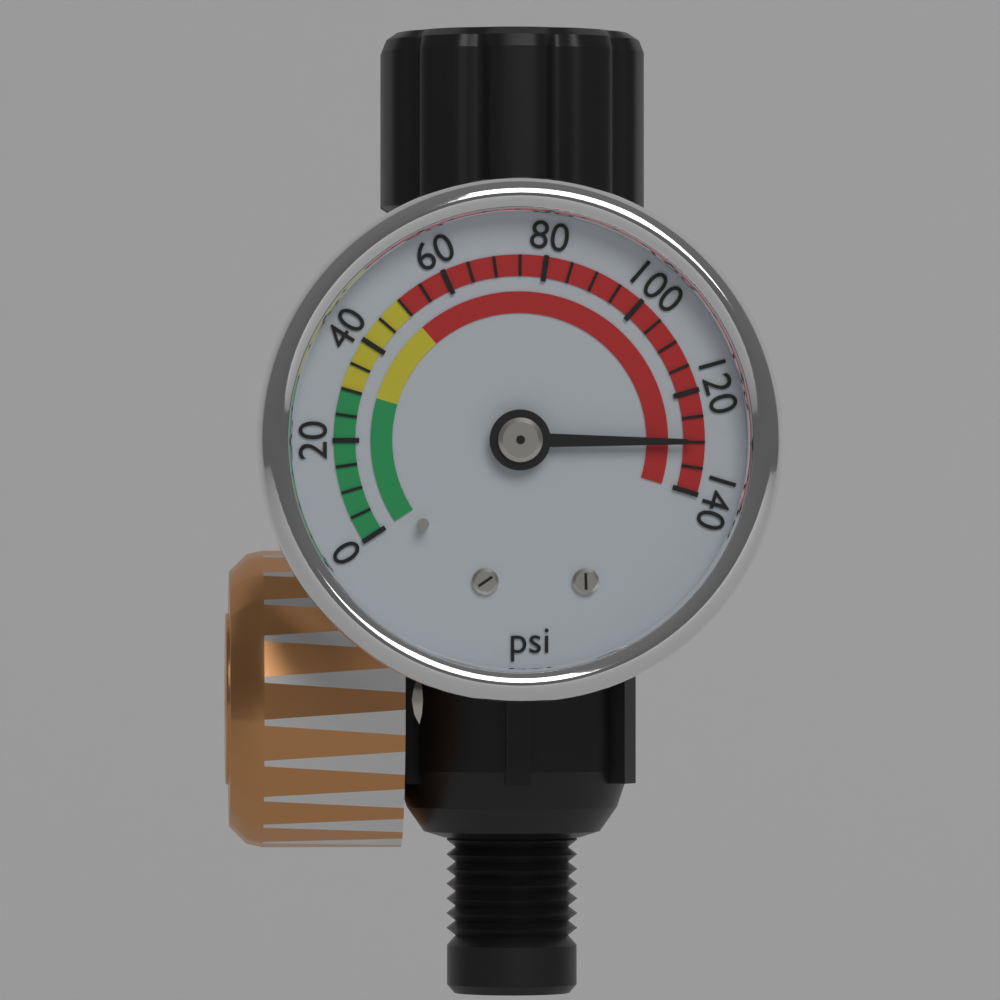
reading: 130 psi
